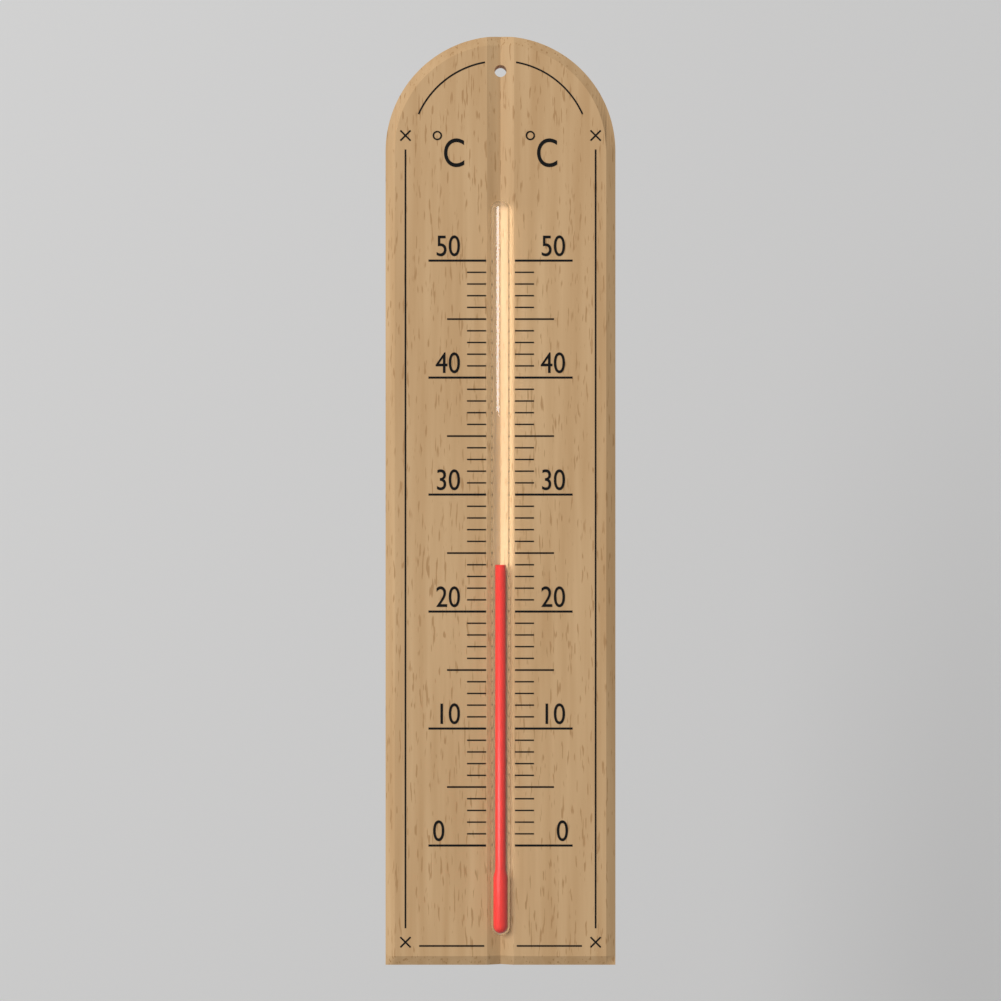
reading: 24 °C
